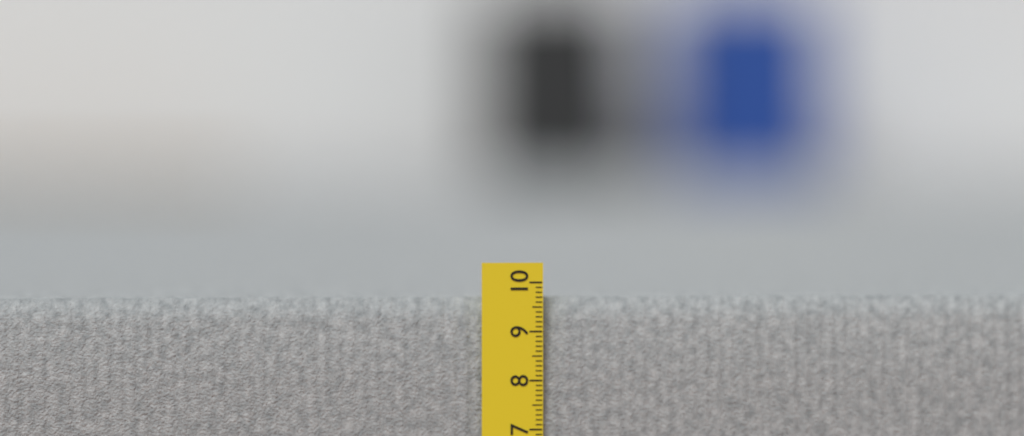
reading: 9.7 cm
